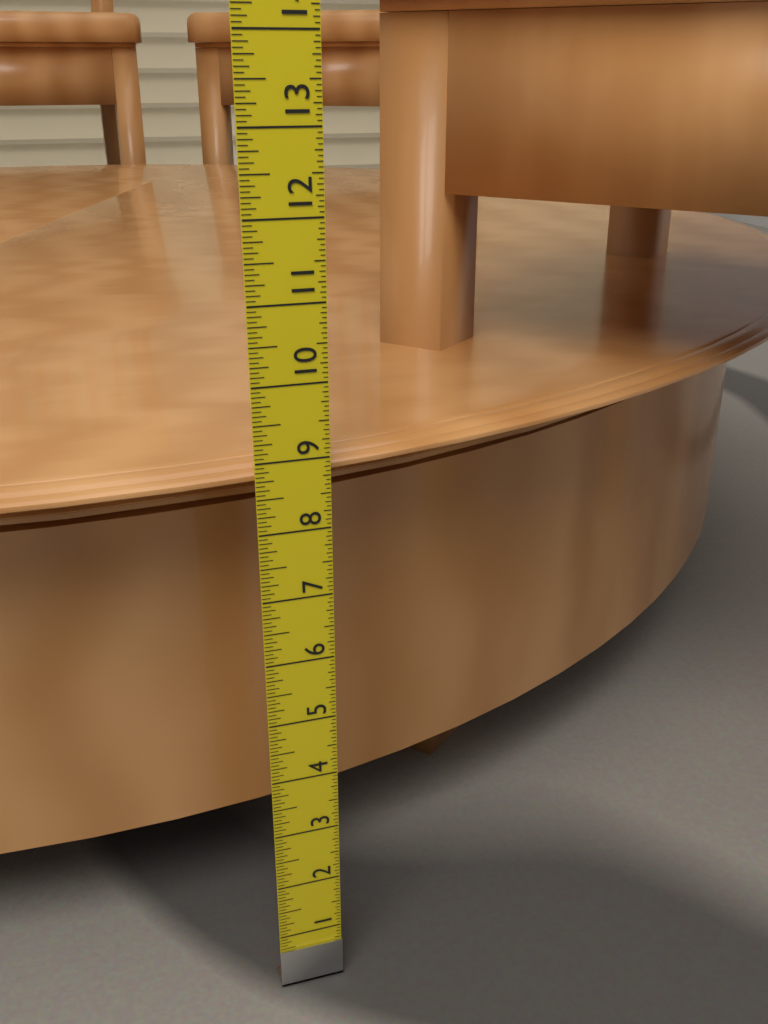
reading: 8.8750 in
